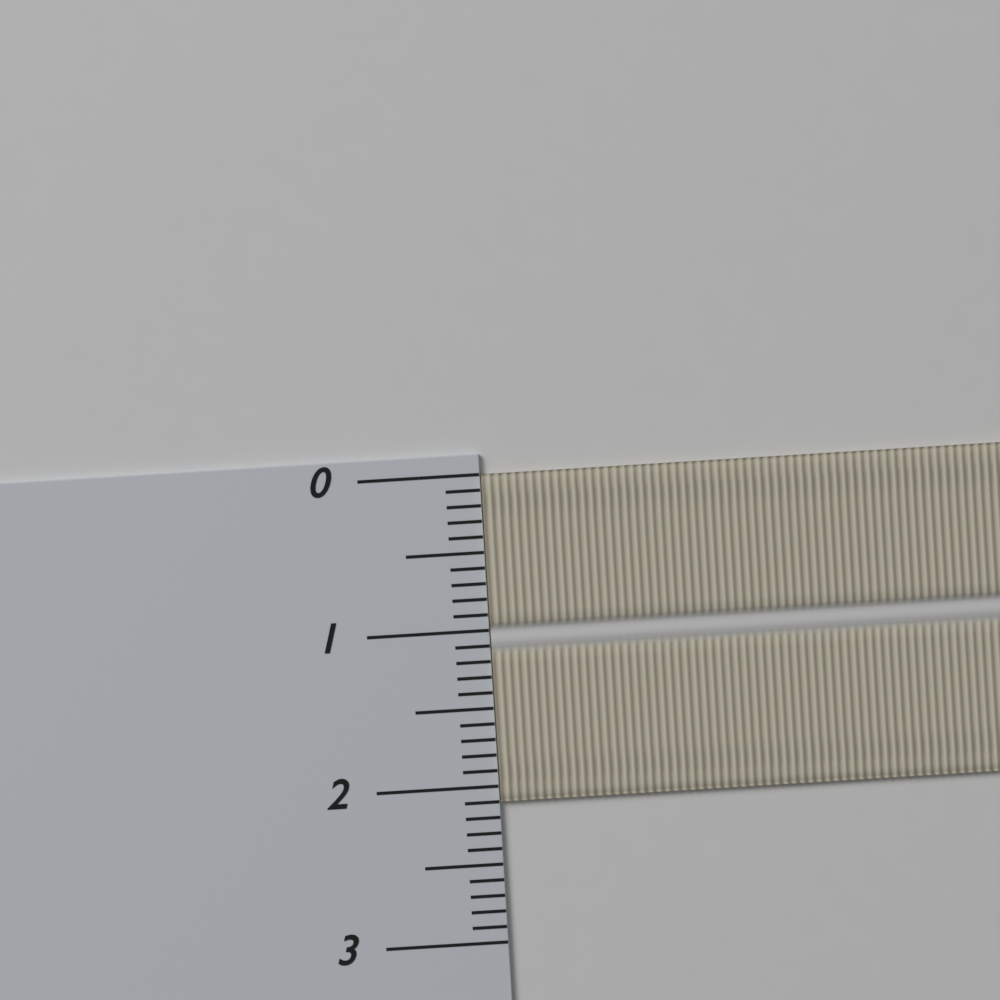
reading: 2.1 (no unit)
